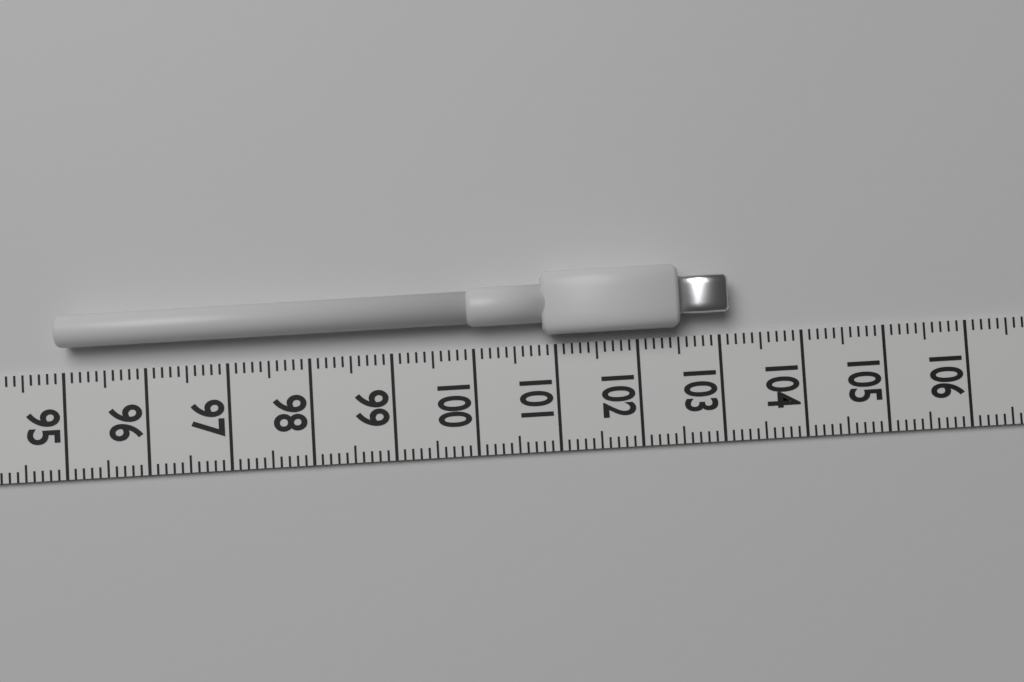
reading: 103.1 (no unit)
